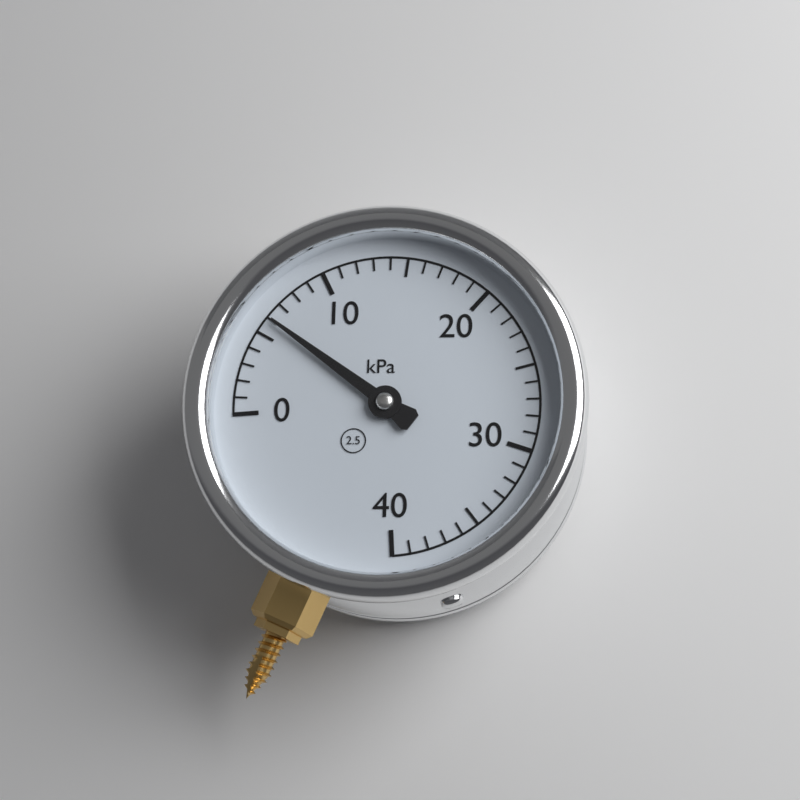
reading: 6 kPa
